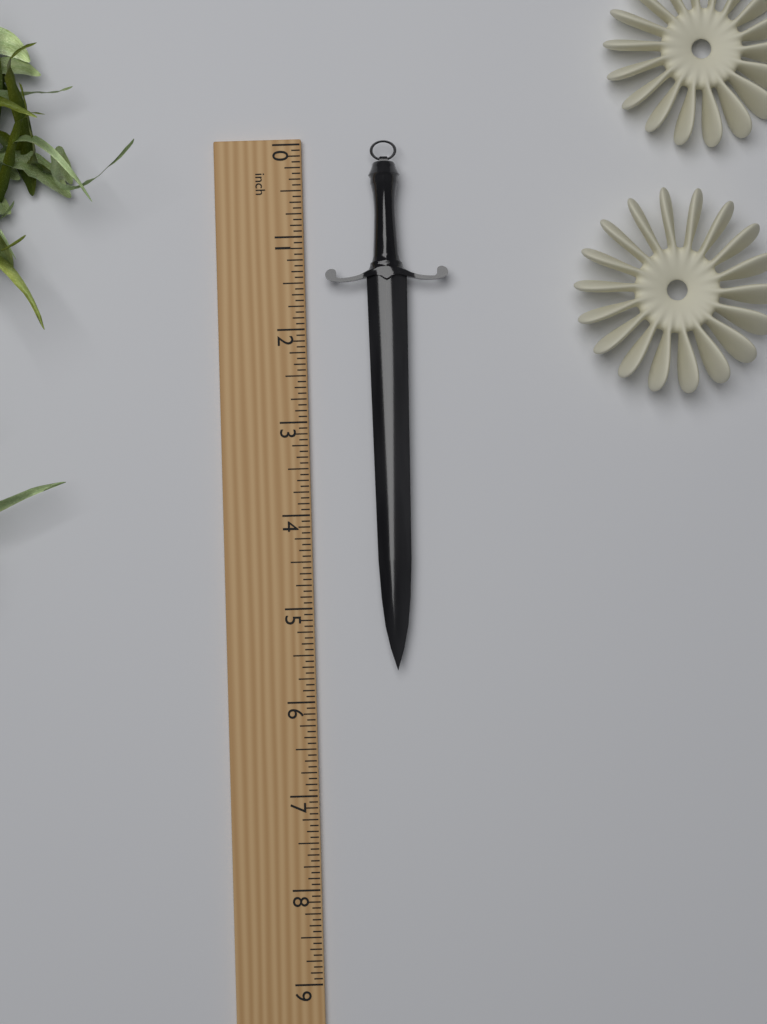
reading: 5.6875 inch
